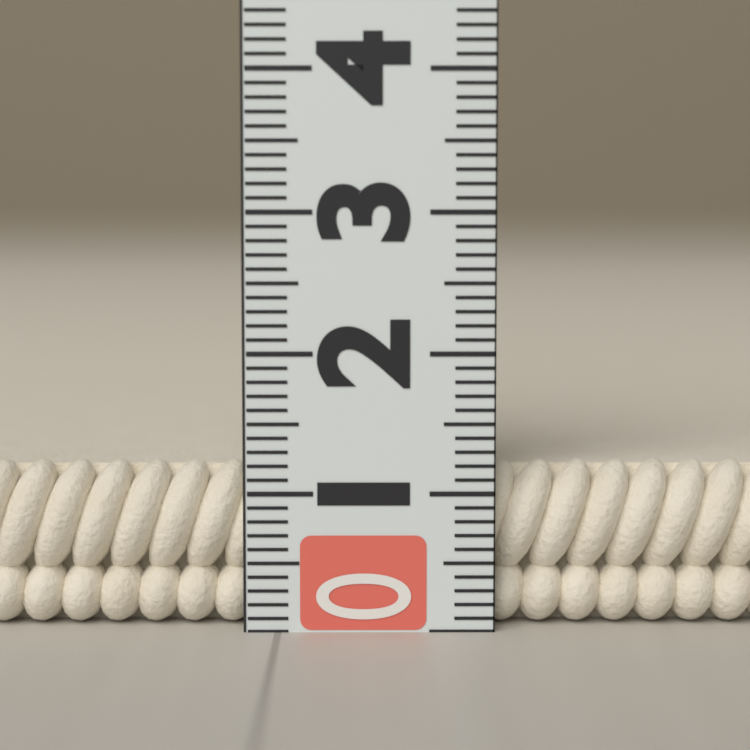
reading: 1.2 (no unit)
